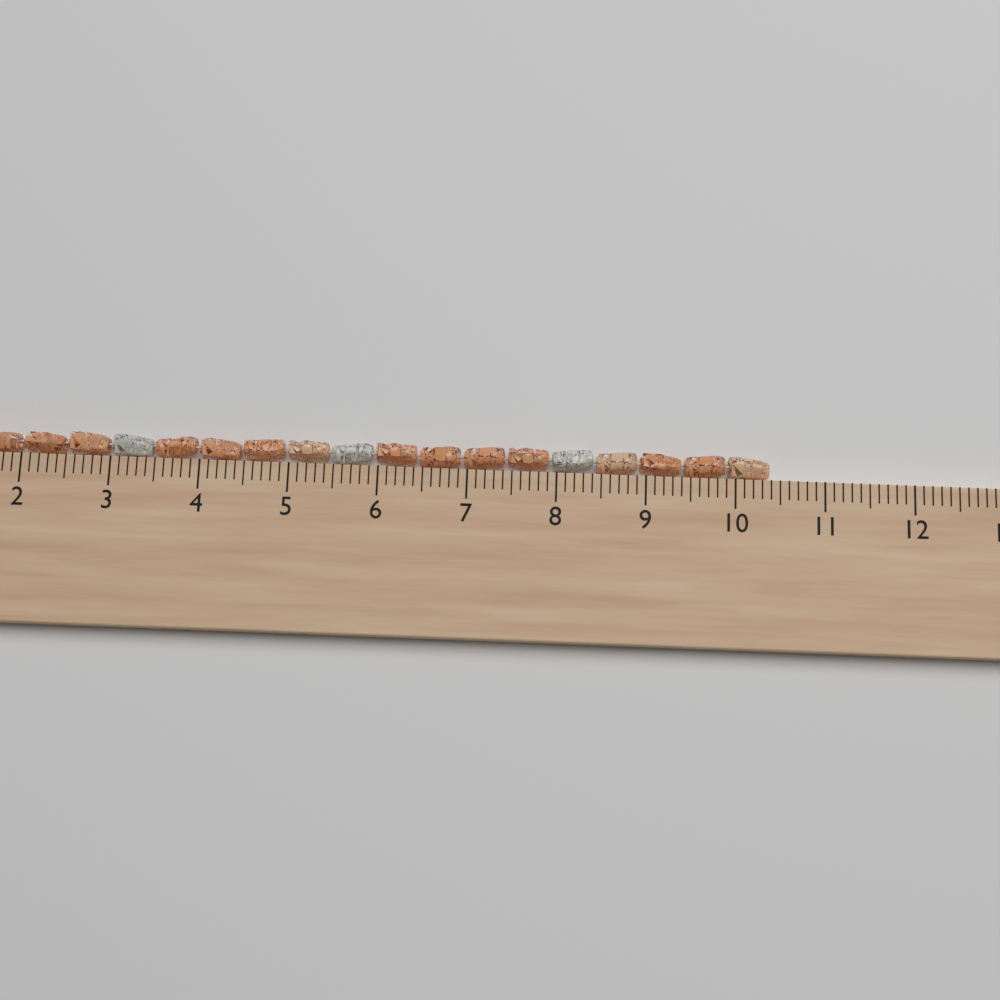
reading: 10.4 cm
